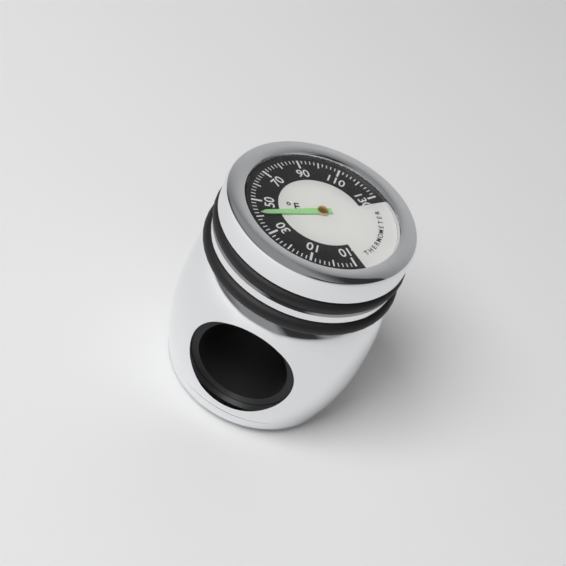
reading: 42 °F
